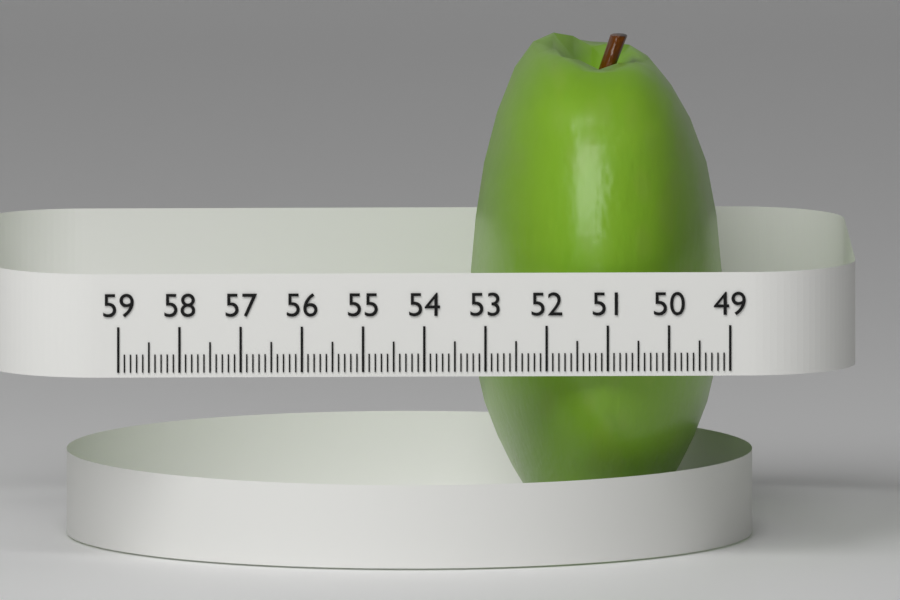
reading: 53.1 (no unit)
